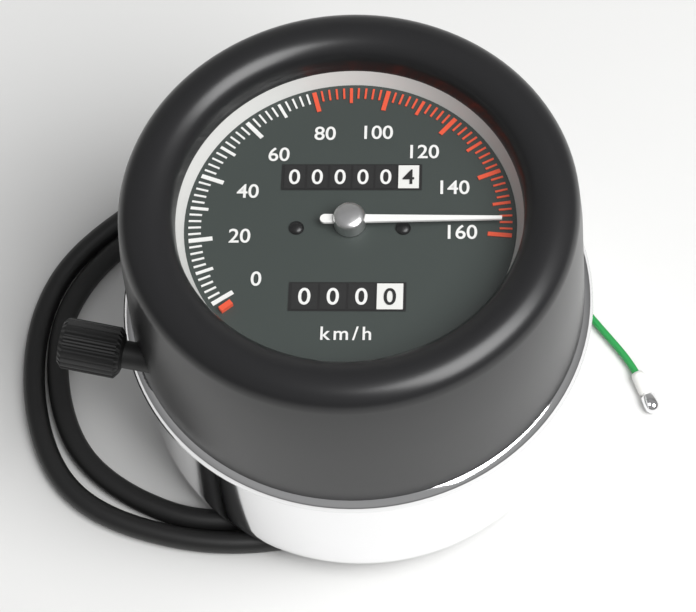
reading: 156 km/h
